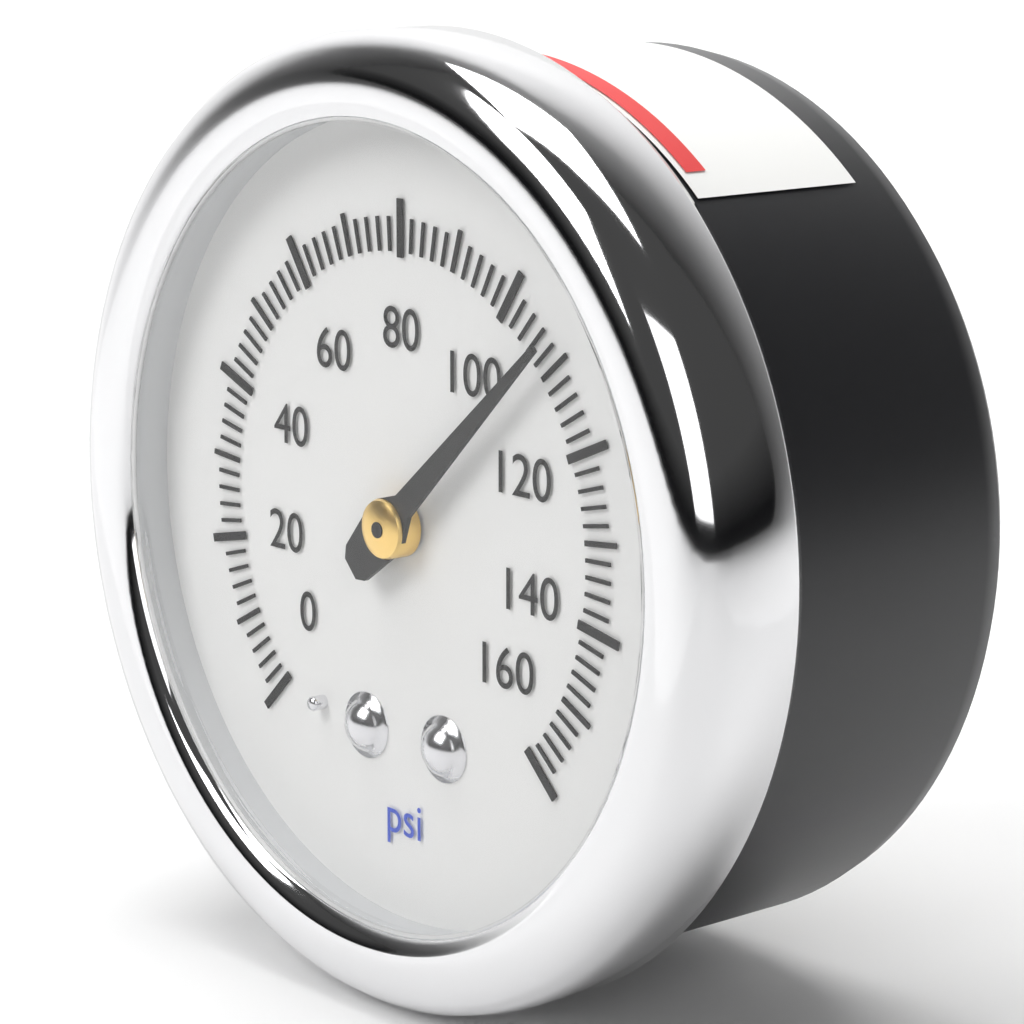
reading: 108 psi
